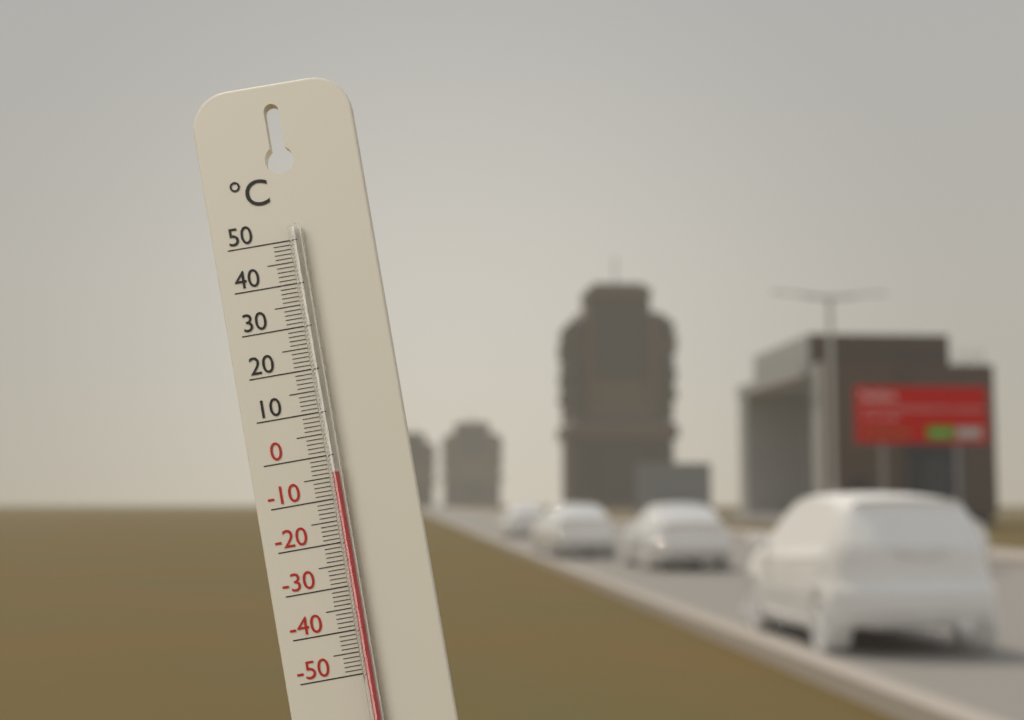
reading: -4 °C
